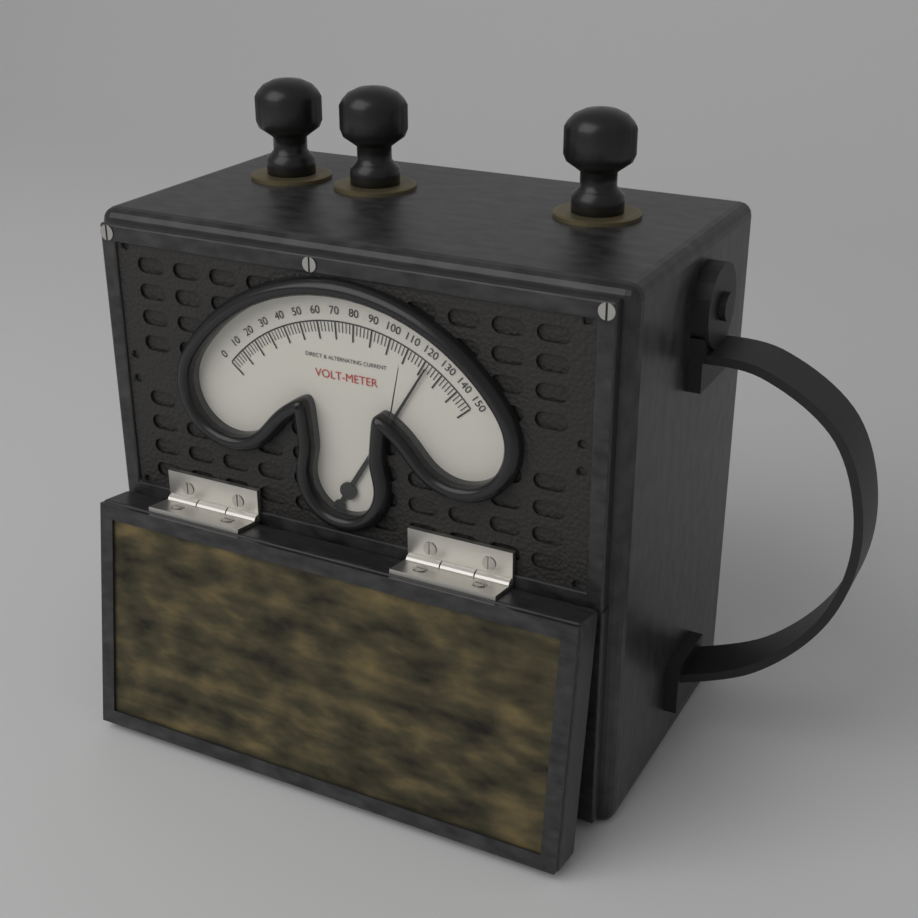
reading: 122 V
